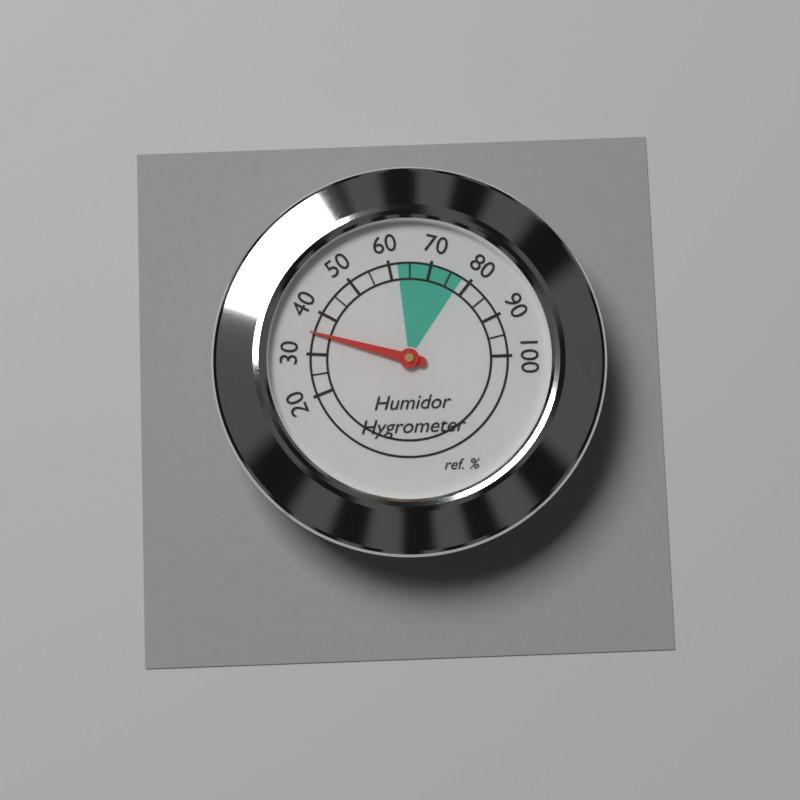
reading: 35 %
